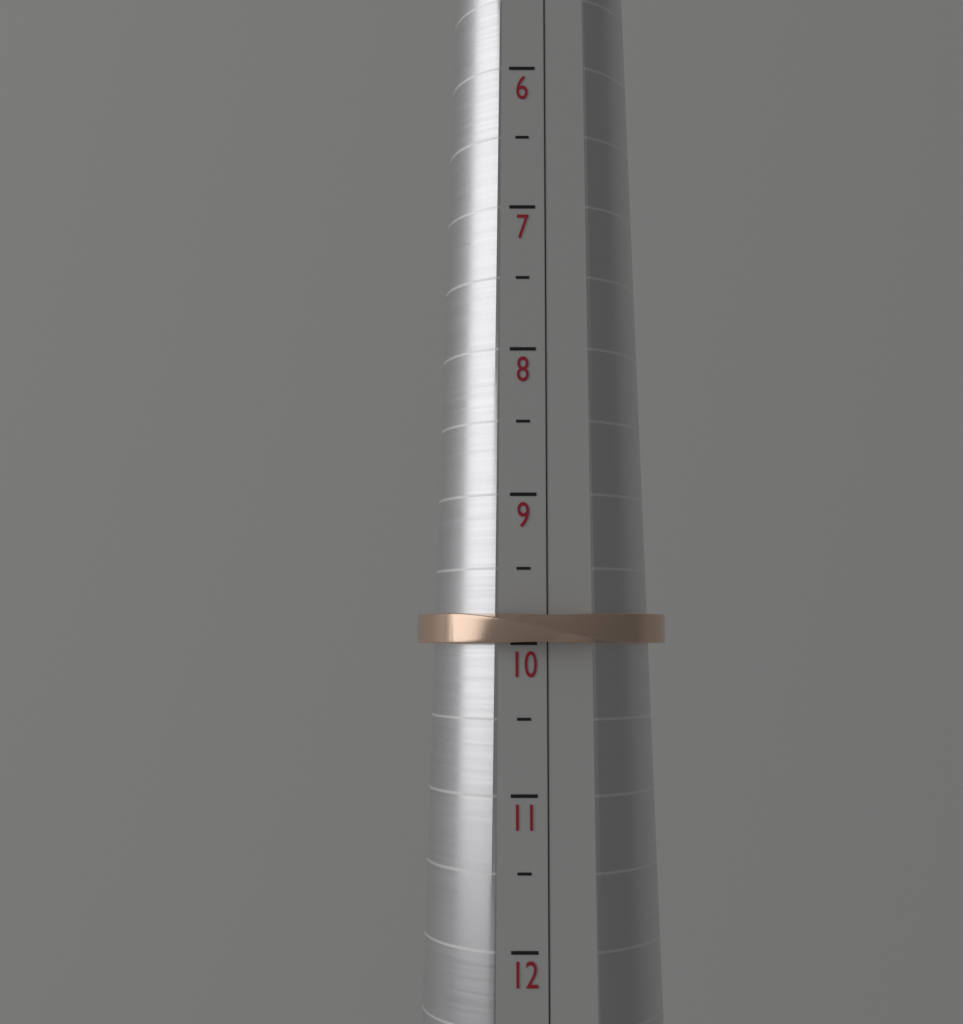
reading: 10.0 (no unit)
